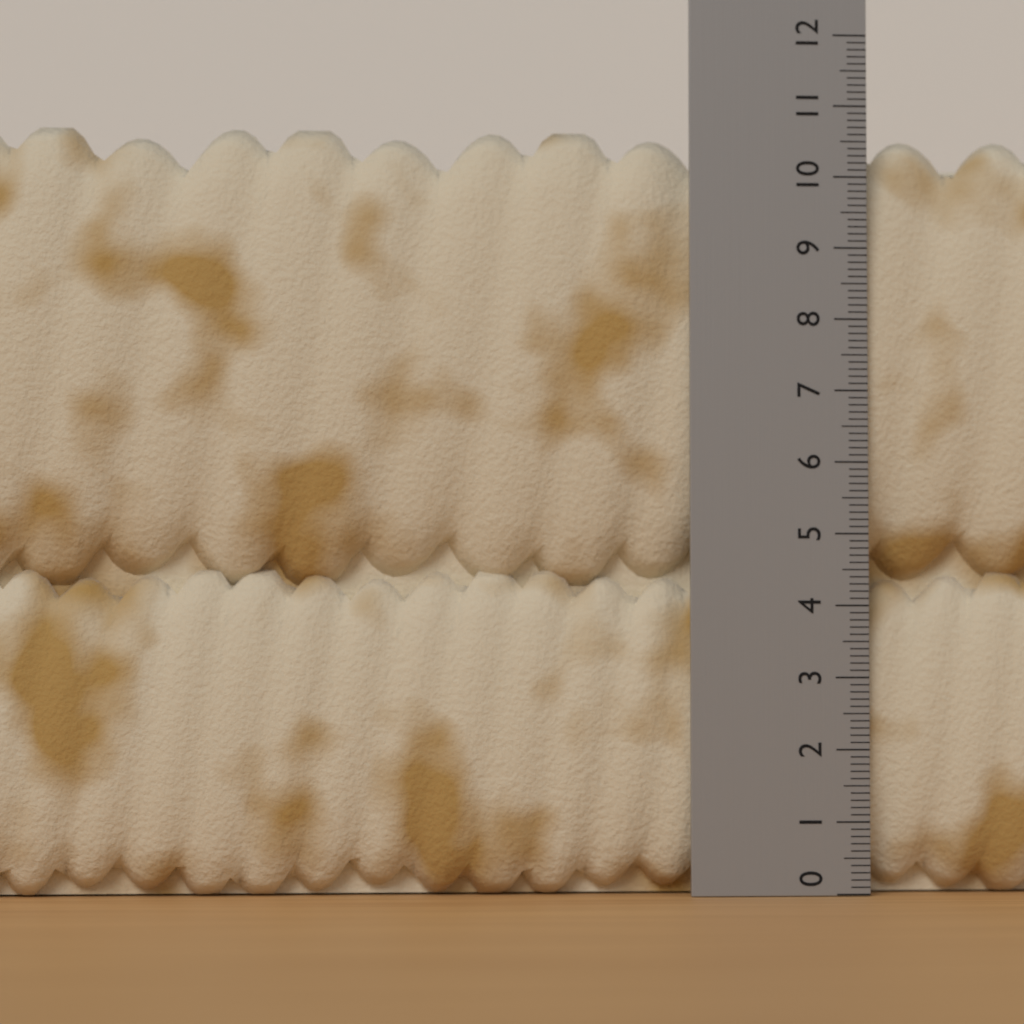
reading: 10.7 (no unit)
